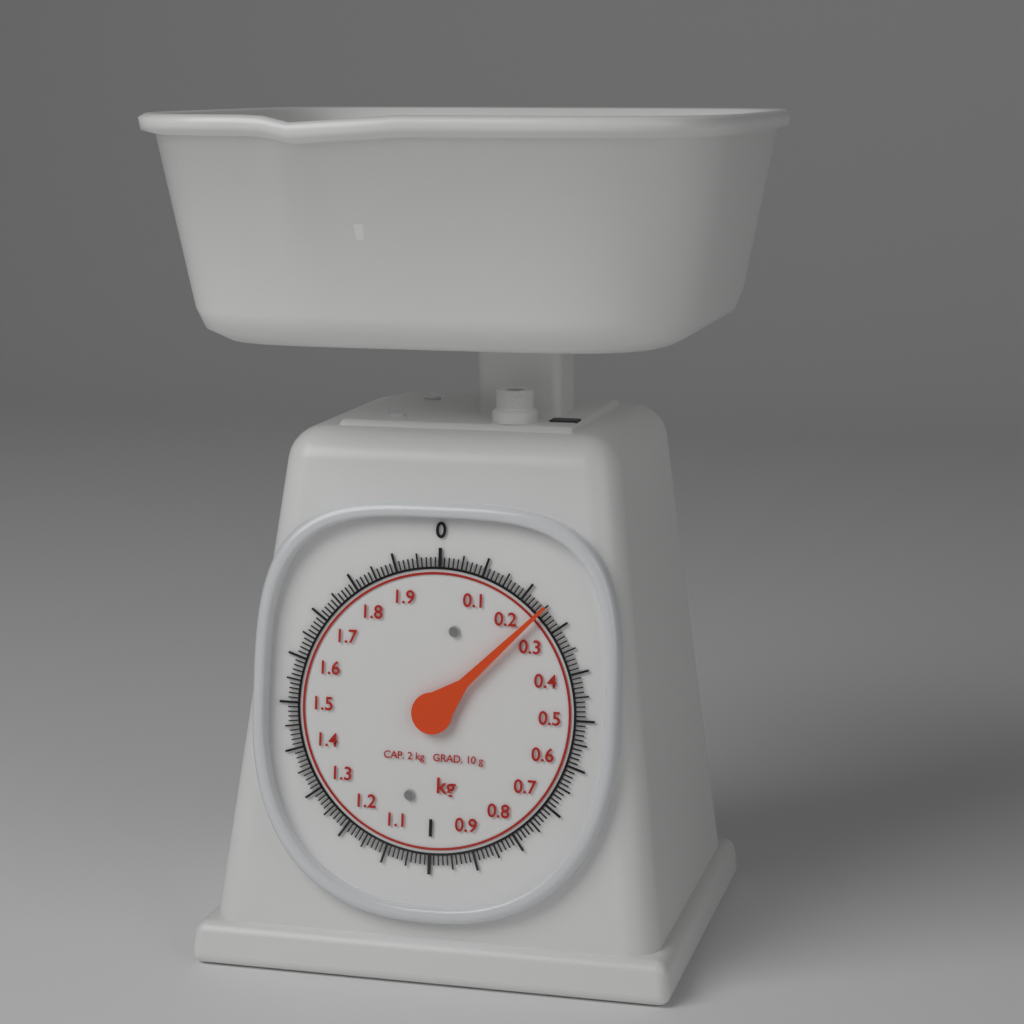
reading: 0.25 kg
